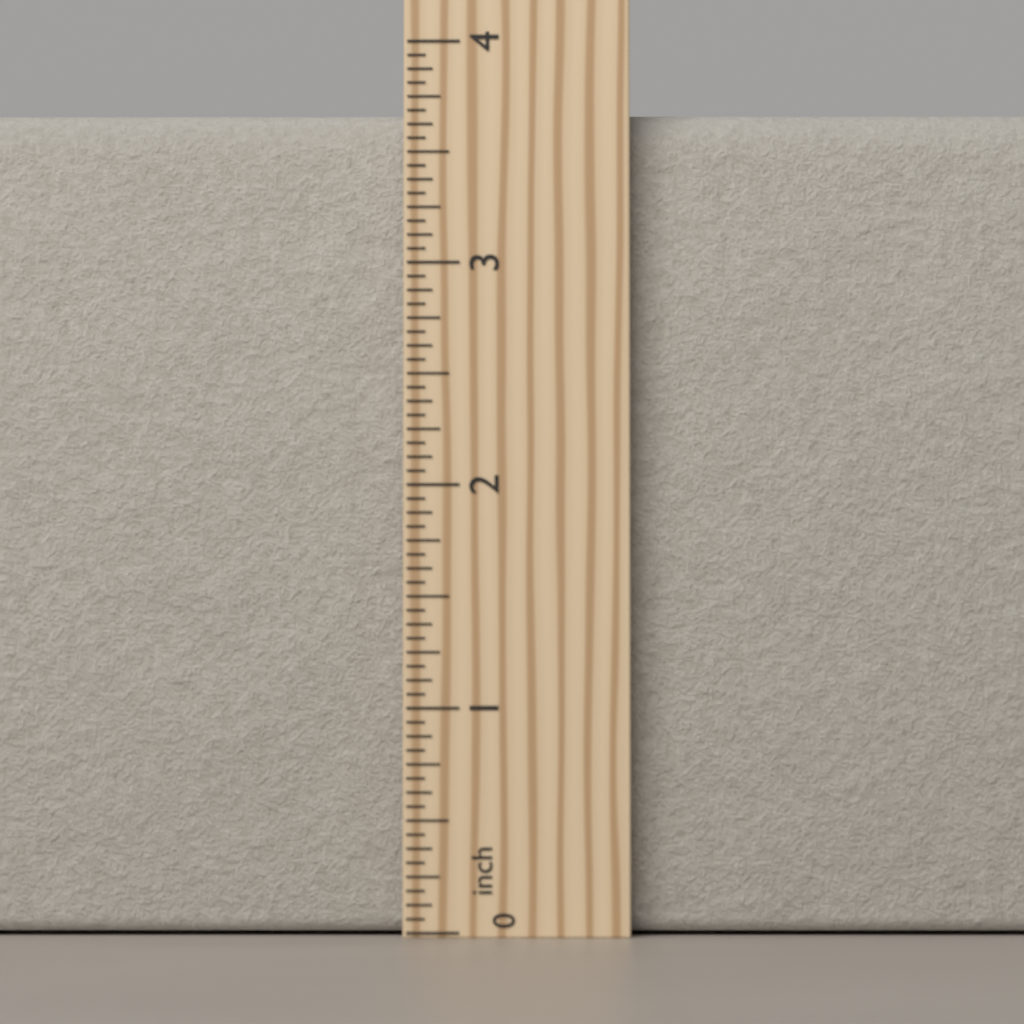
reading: 3.7500 inch
